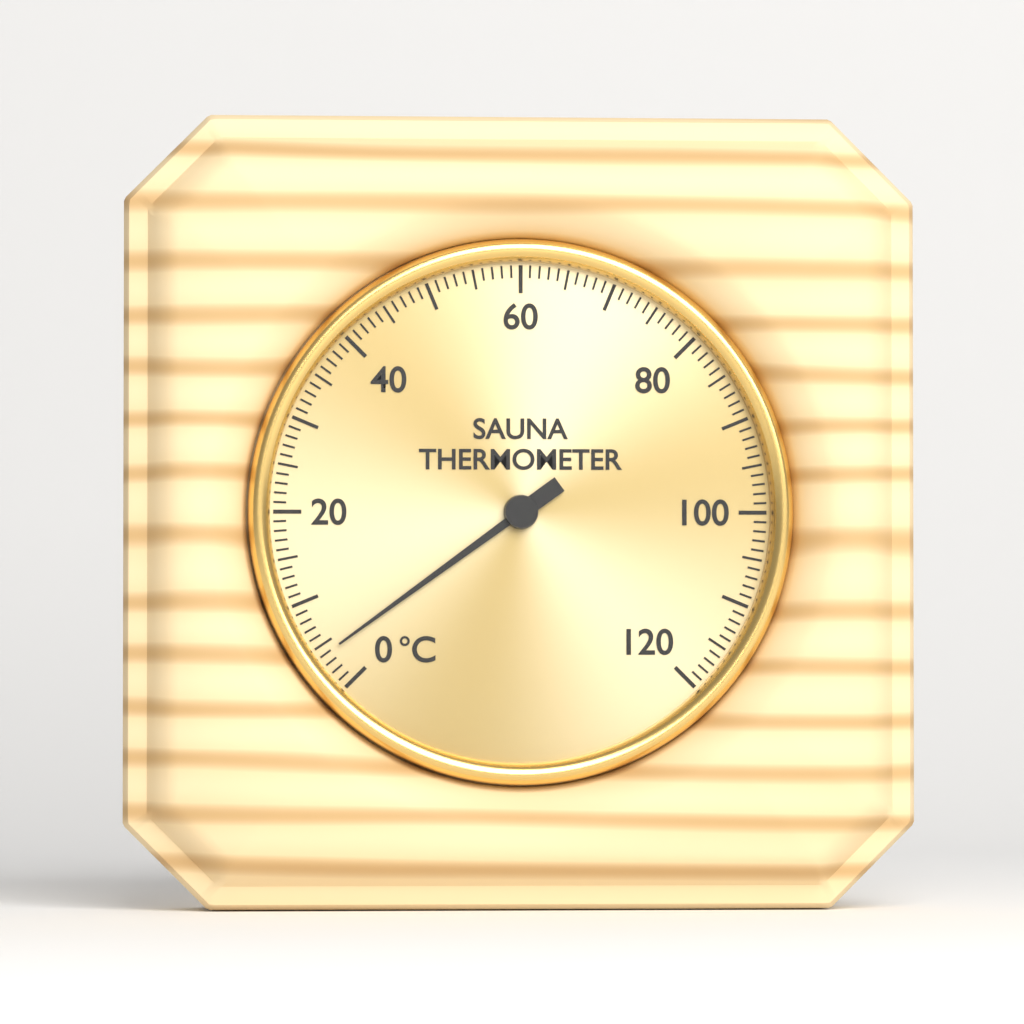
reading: 4 °C
